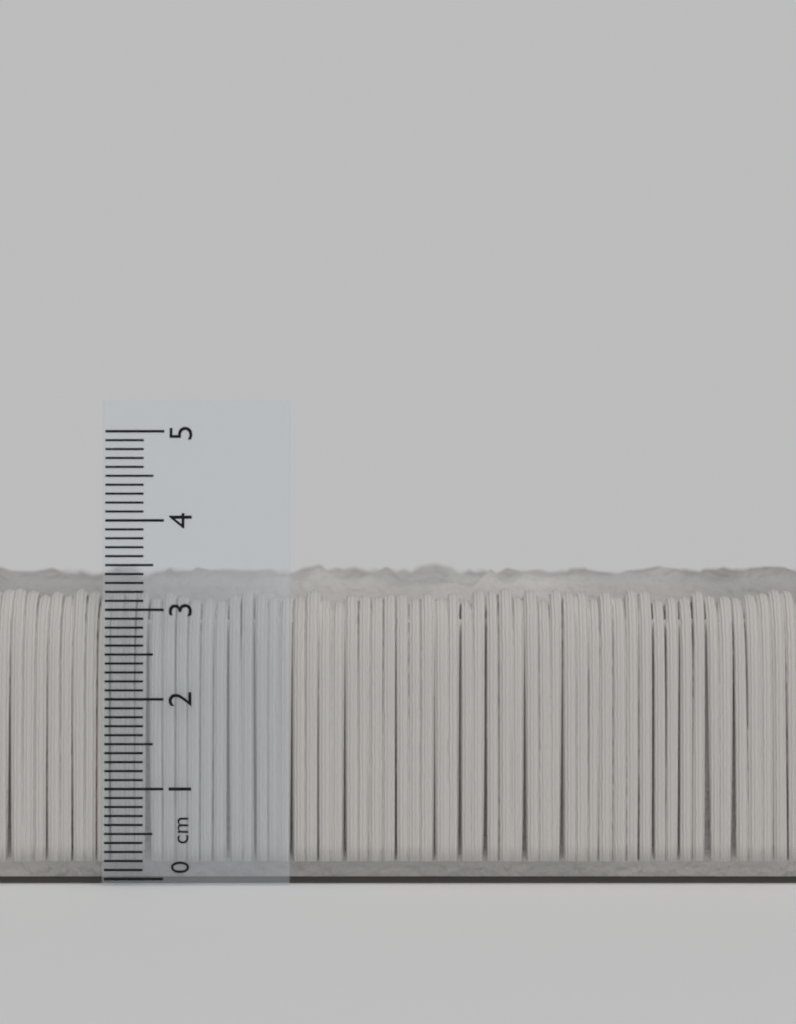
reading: 3.6 cm
